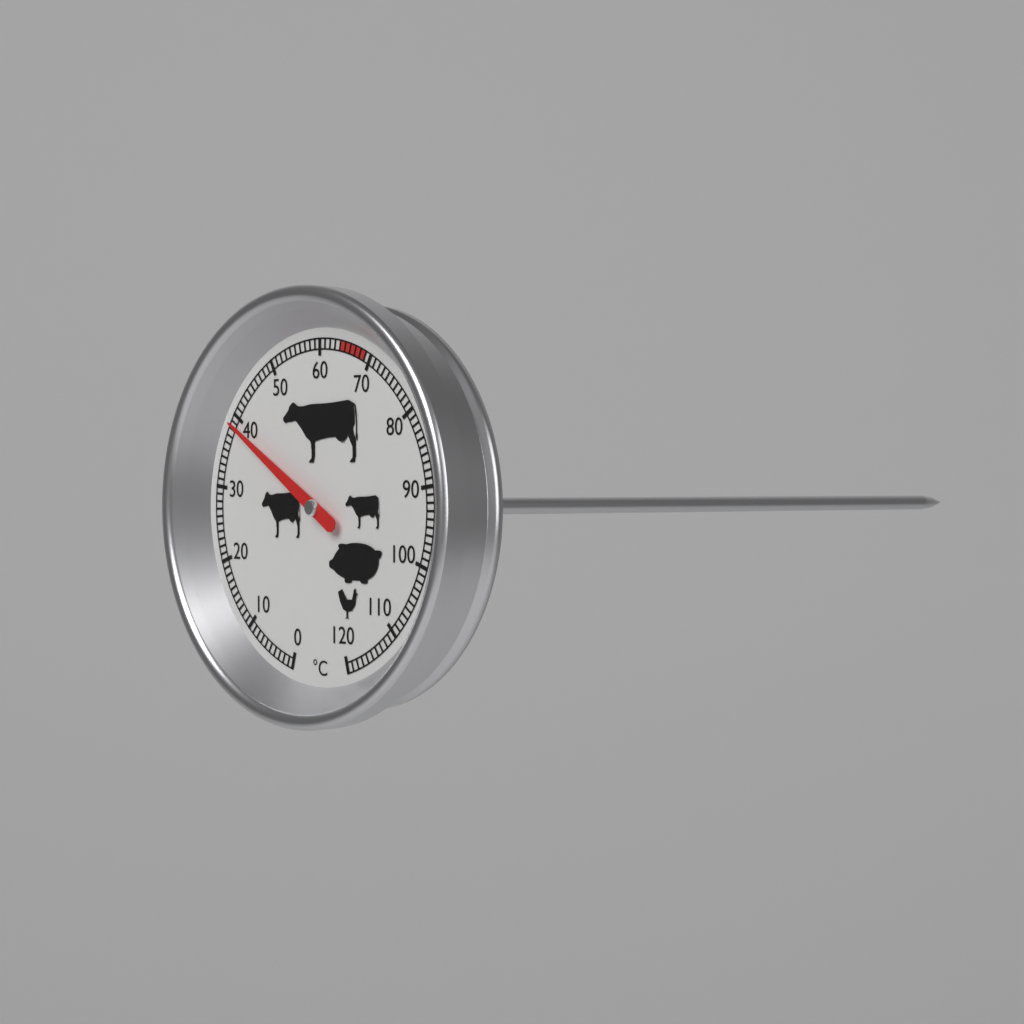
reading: 39 °C
